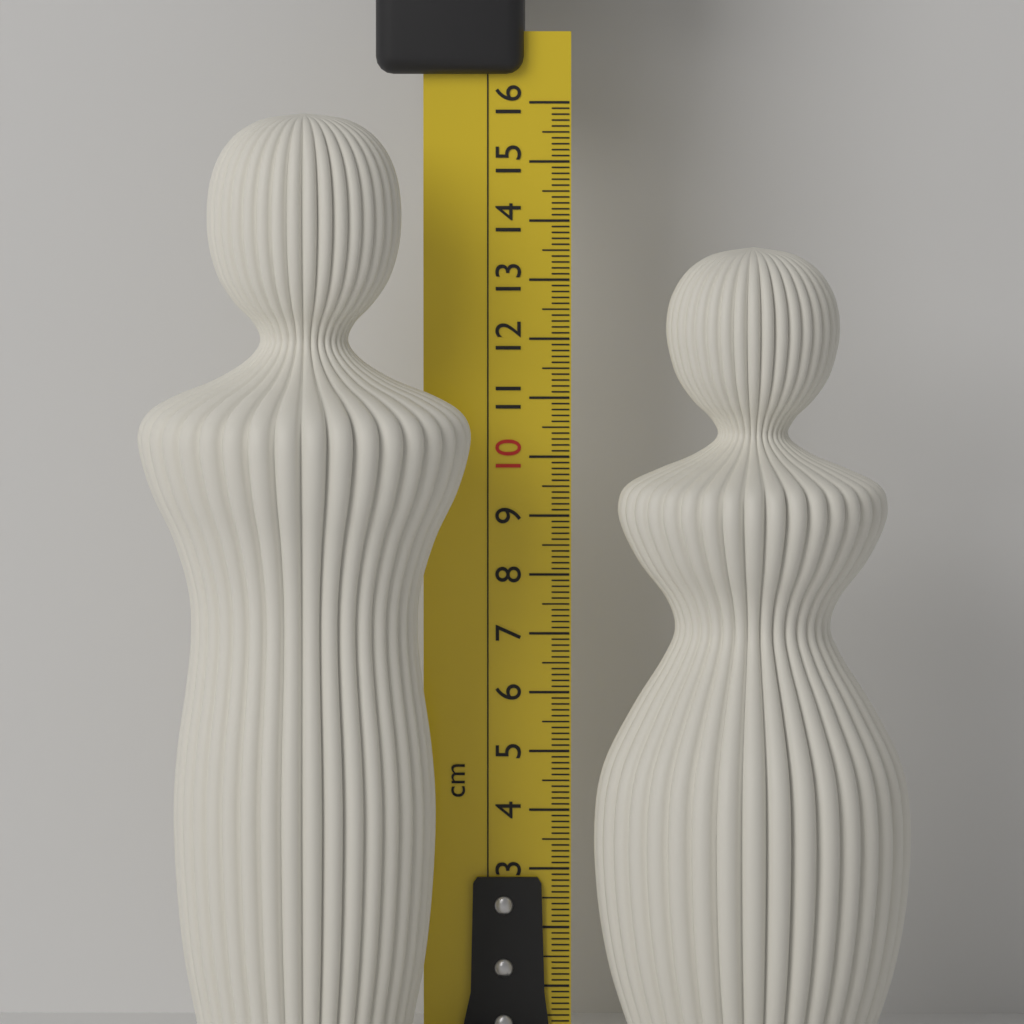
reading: 15.9 cm
